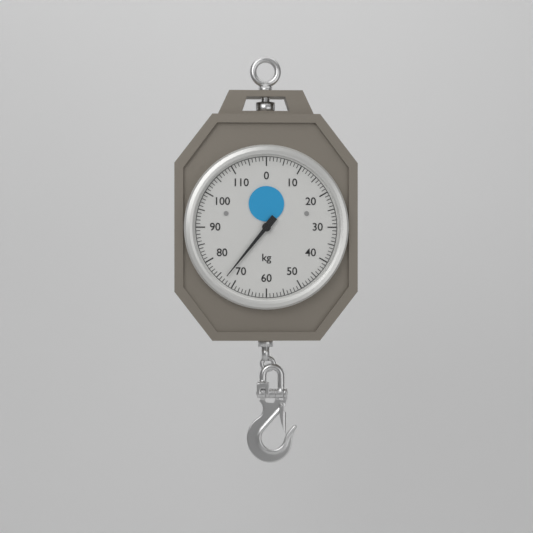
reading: 73 kg
